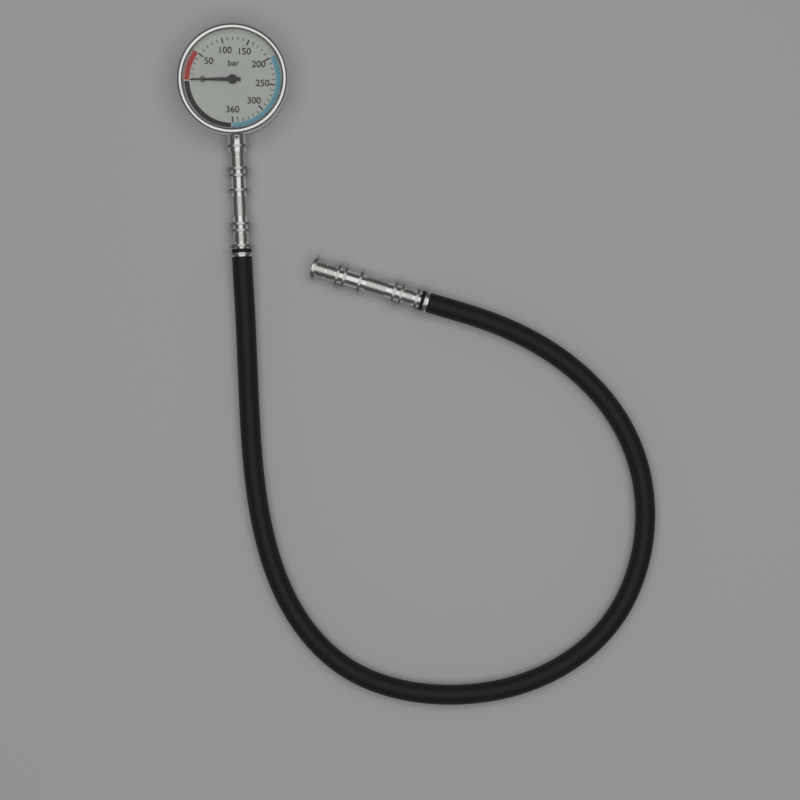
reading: 0 bar
